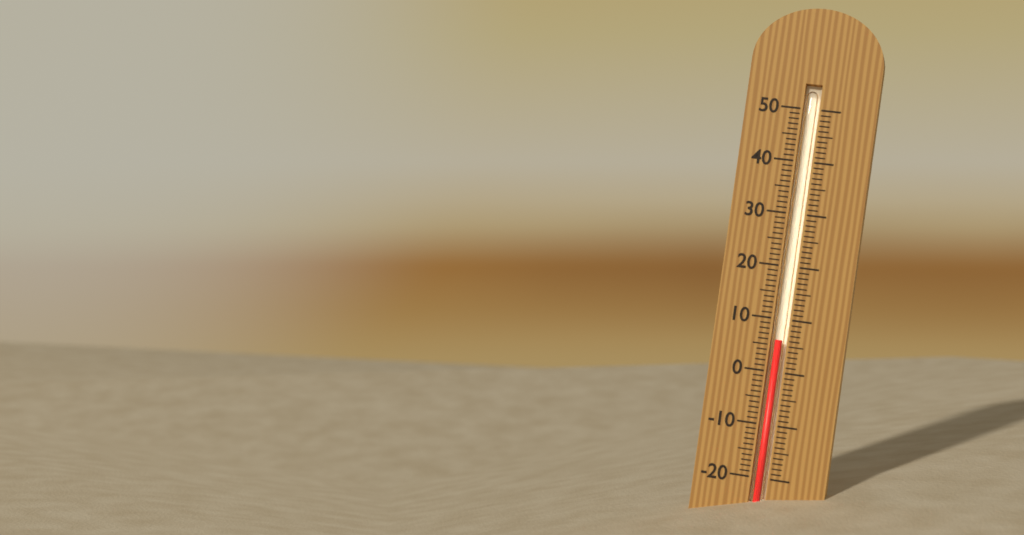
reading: 6 (no unit)
